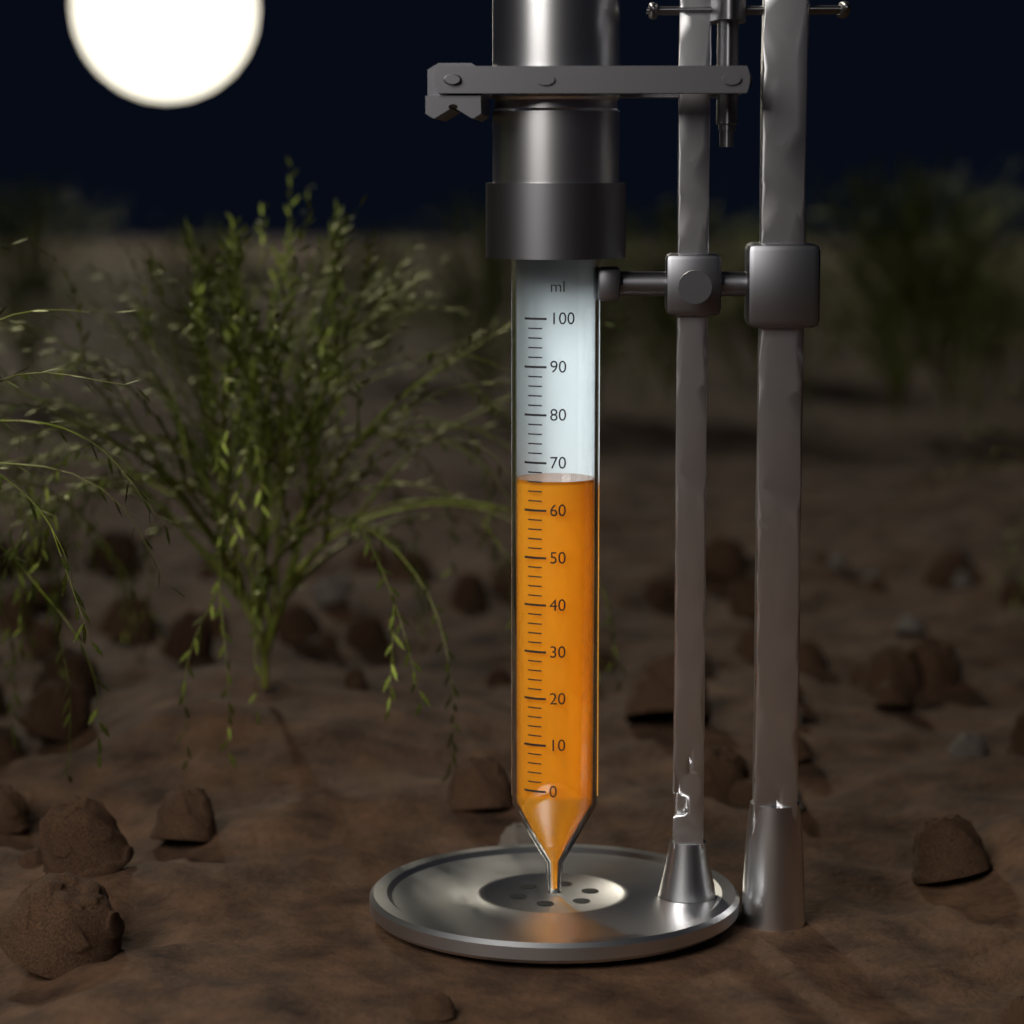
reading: 66 ml
